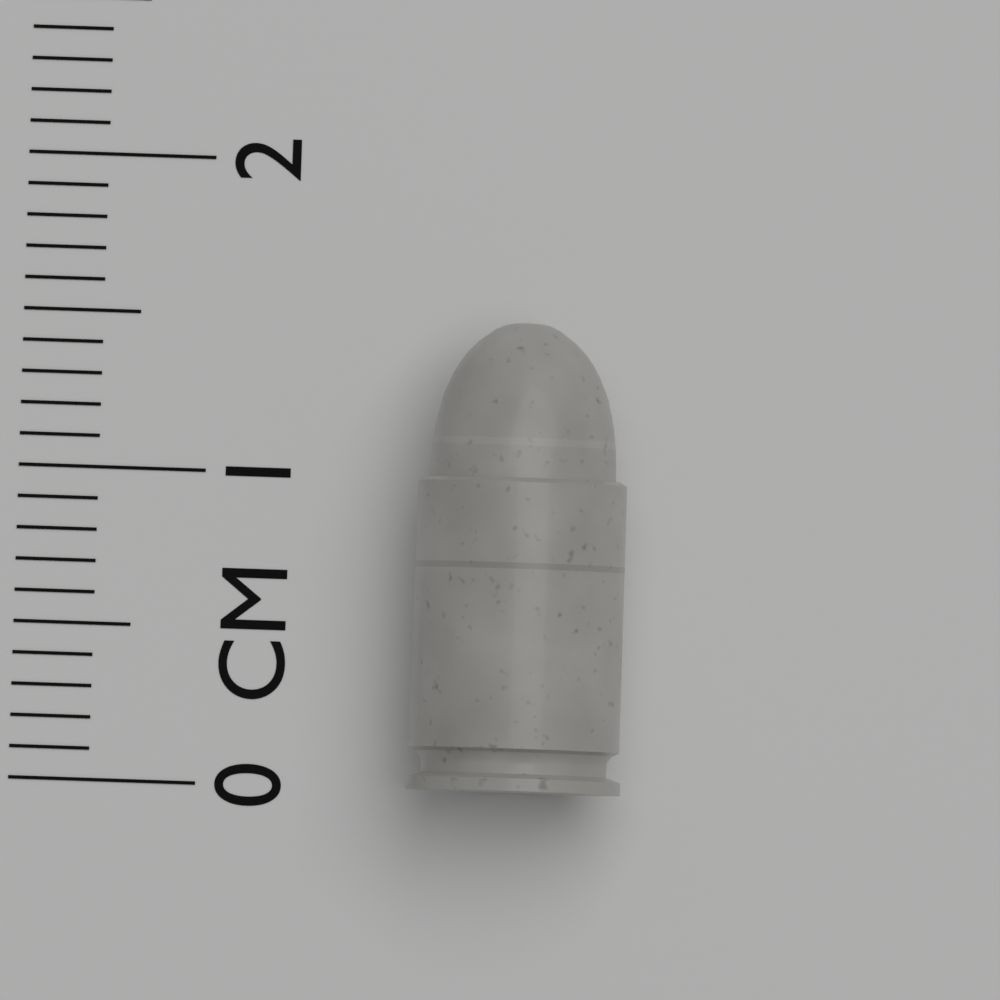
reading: 1.5 cm
